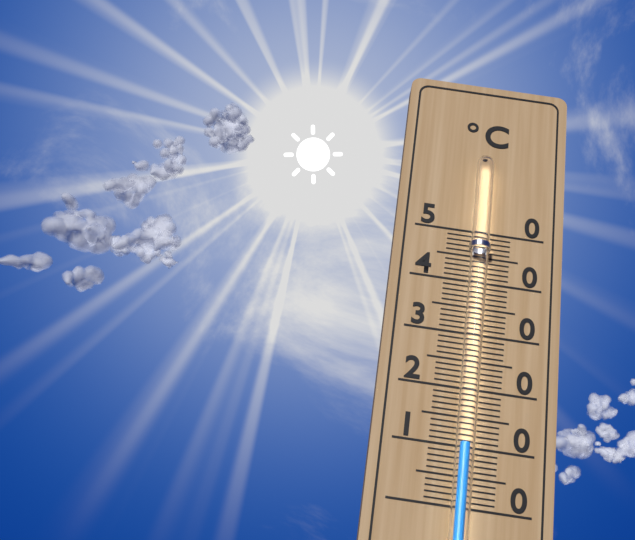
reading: 10 °C
